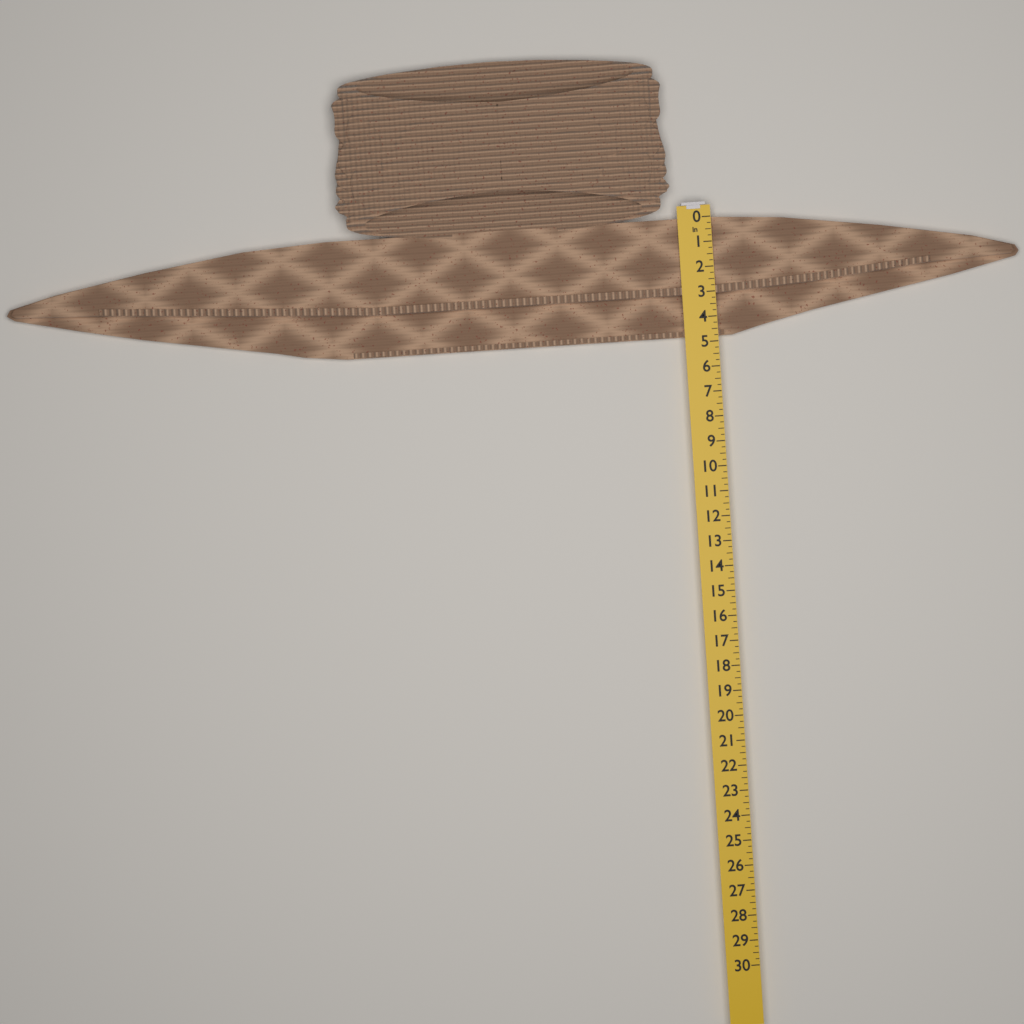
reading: 4.75 in
